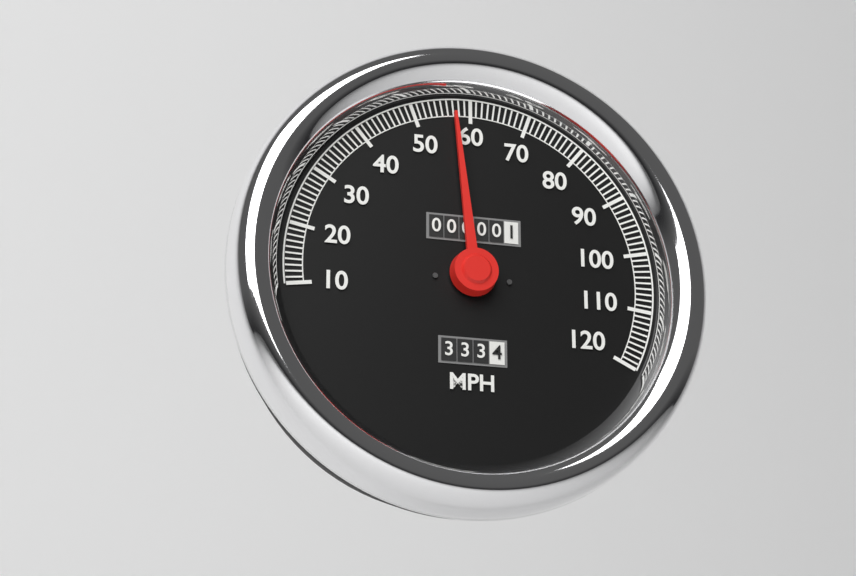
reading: 57 MPH
